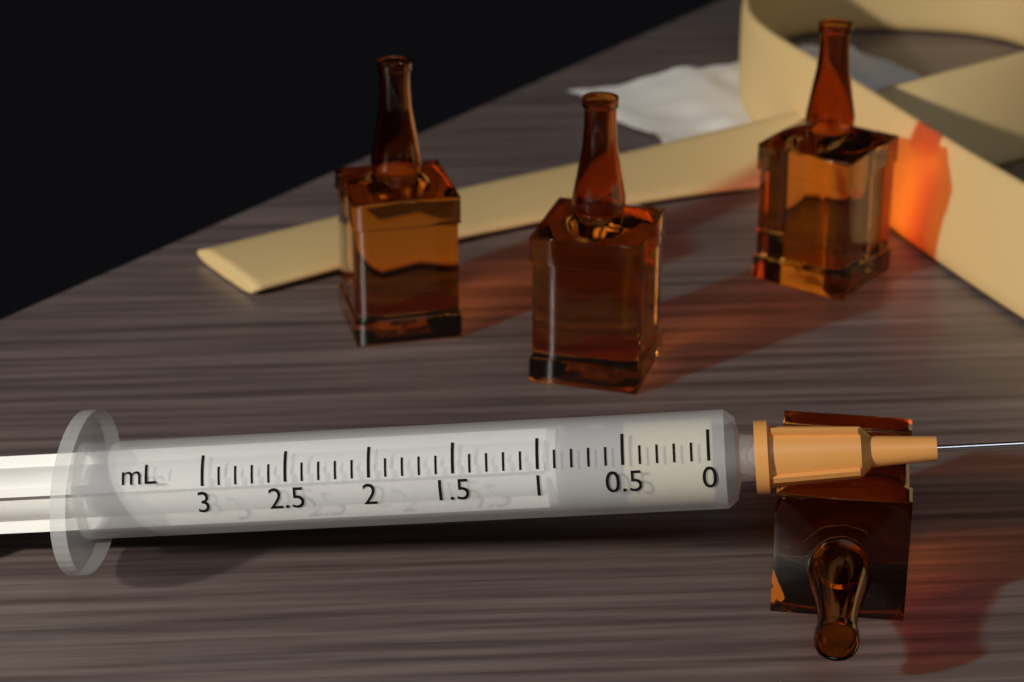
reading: 0.5 mL
